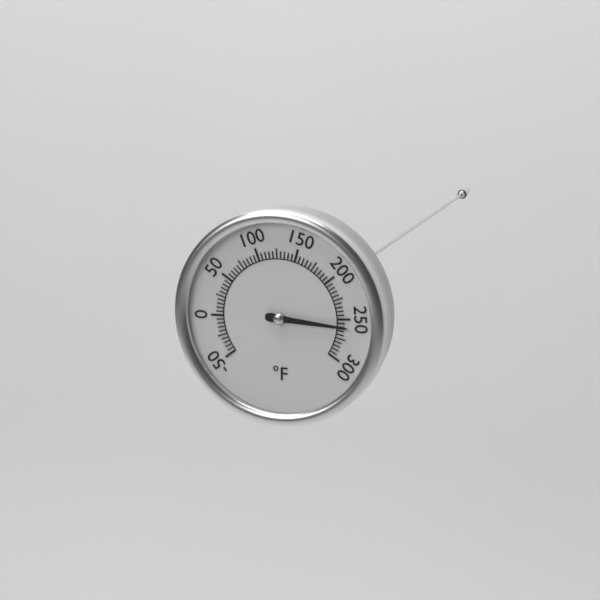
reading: 260 °F
